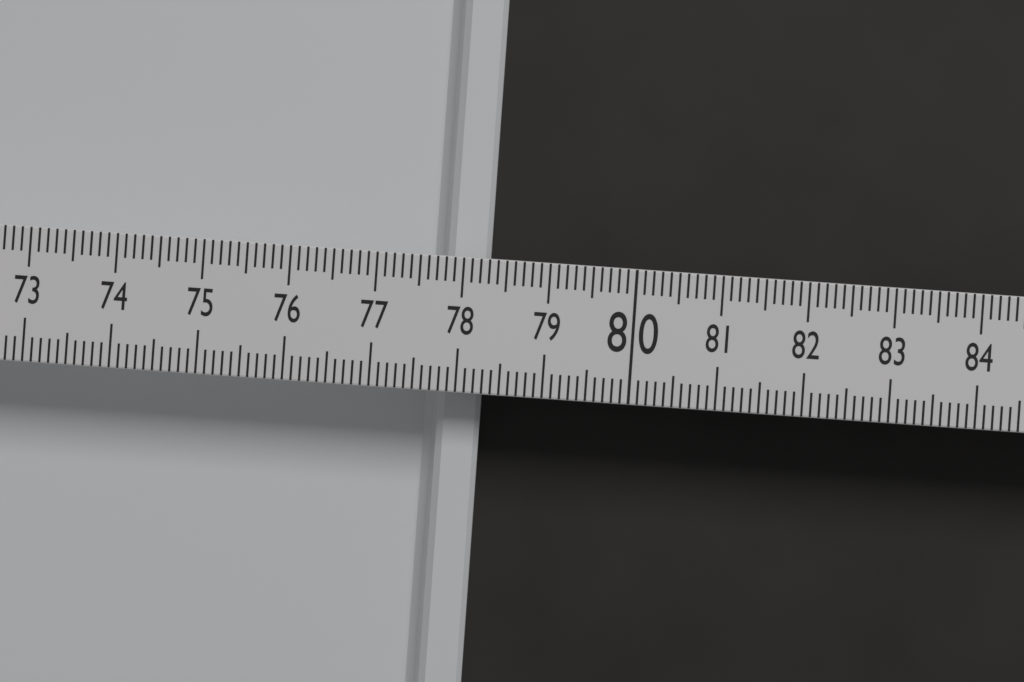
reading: 78.3 (no unit)
